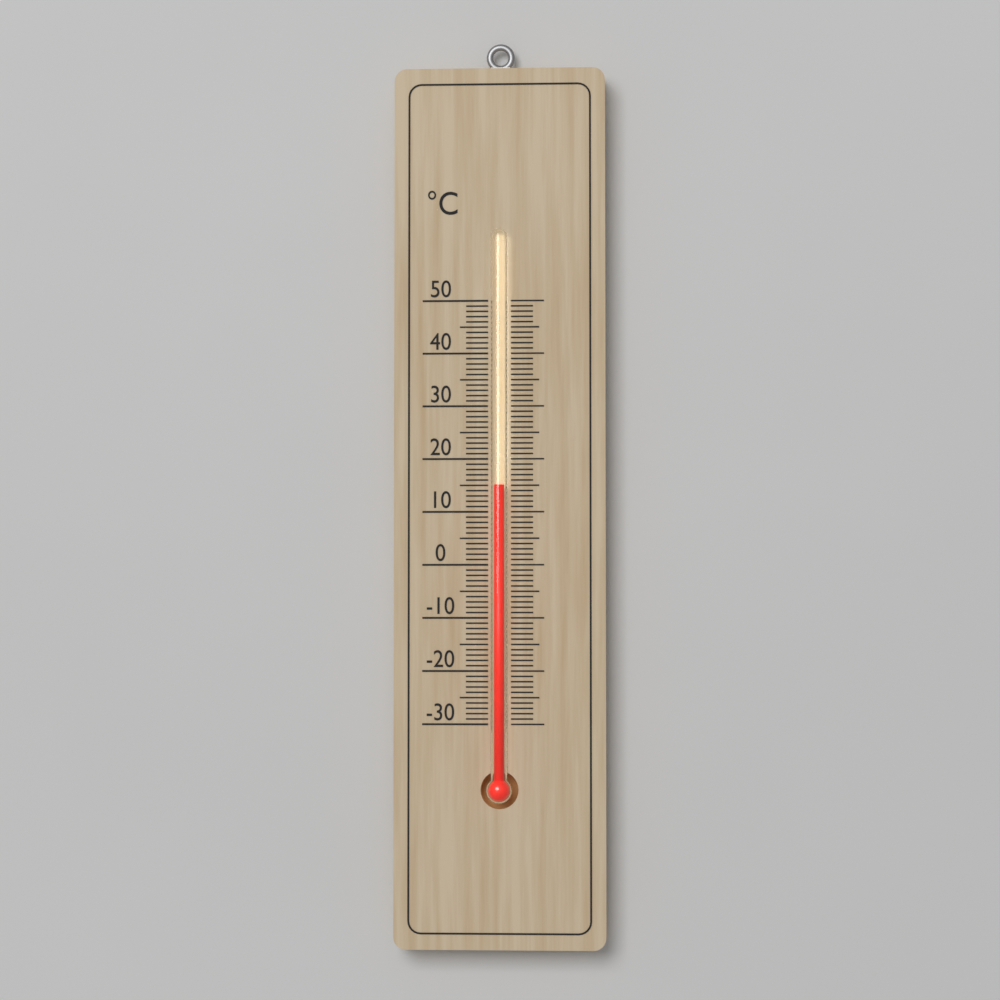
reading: 15 °C
